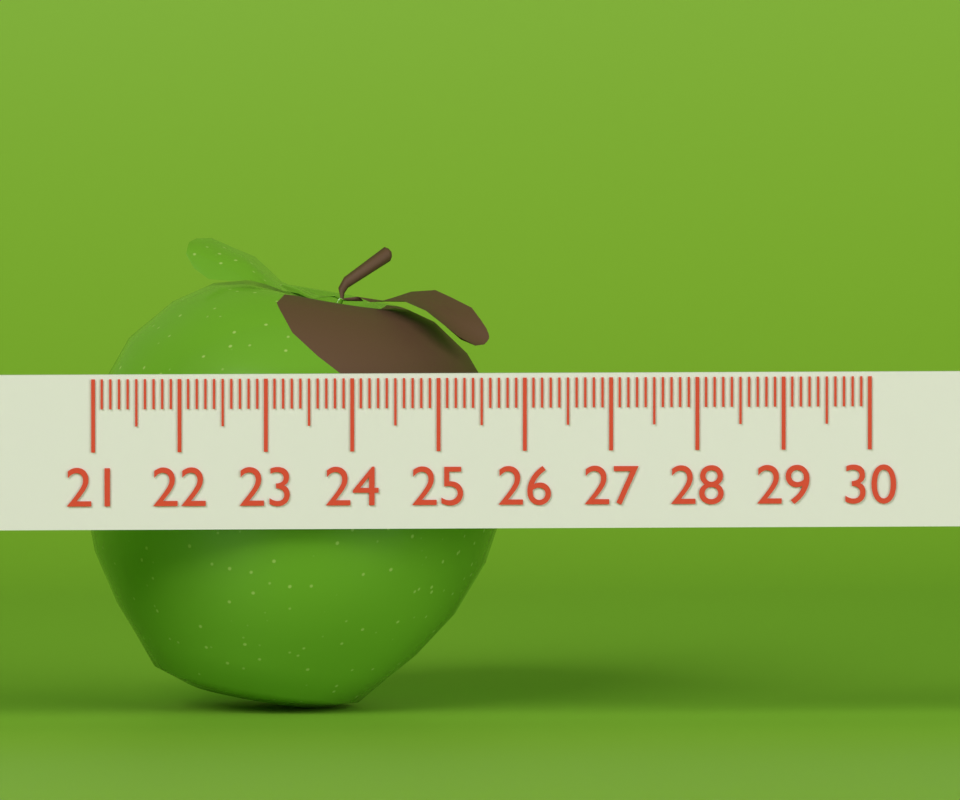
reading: 25.9 (no unit)
